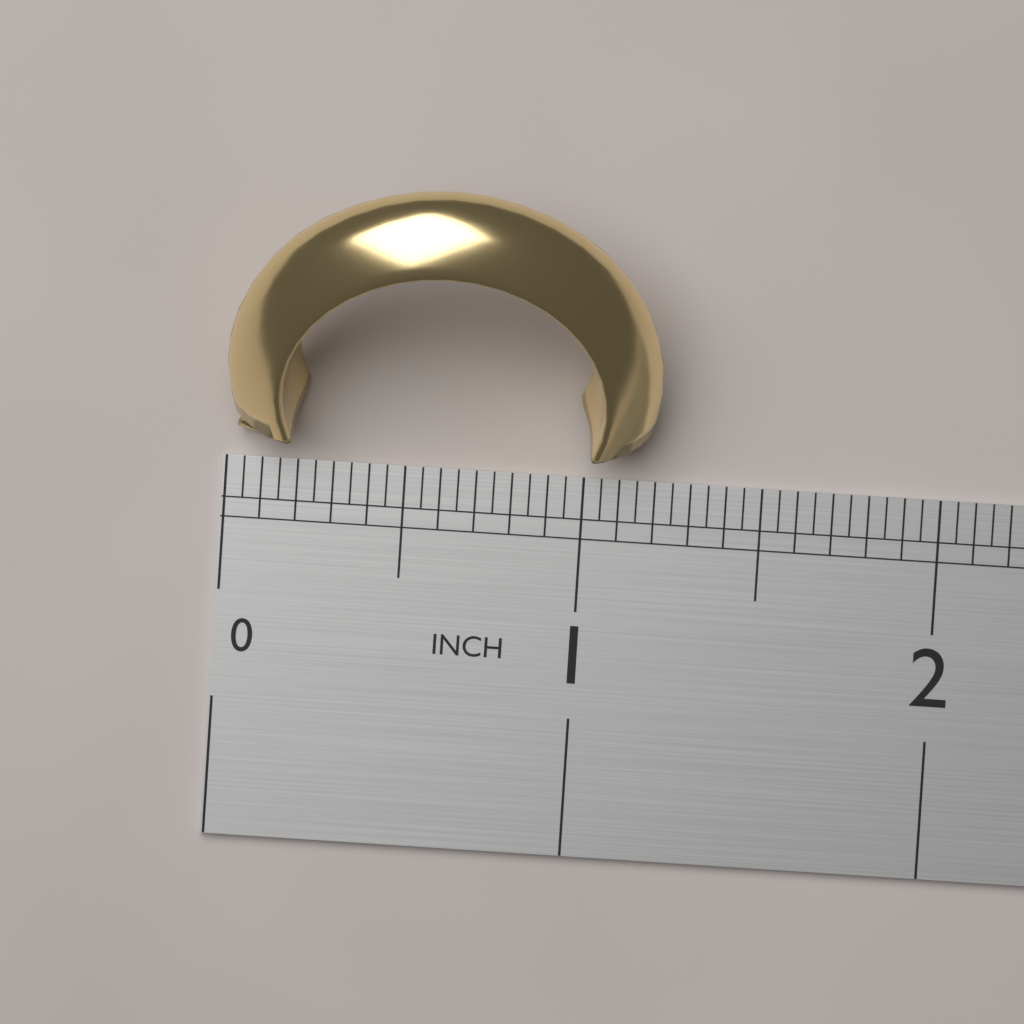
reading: 1.20 in
